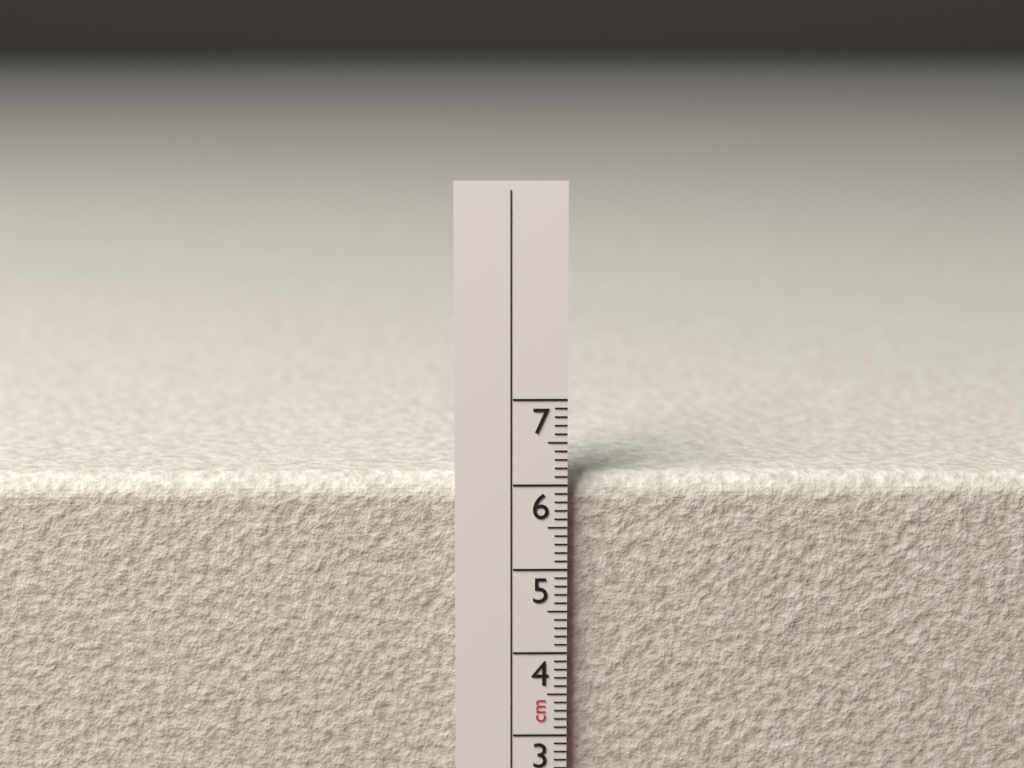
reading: 6.1 cm
